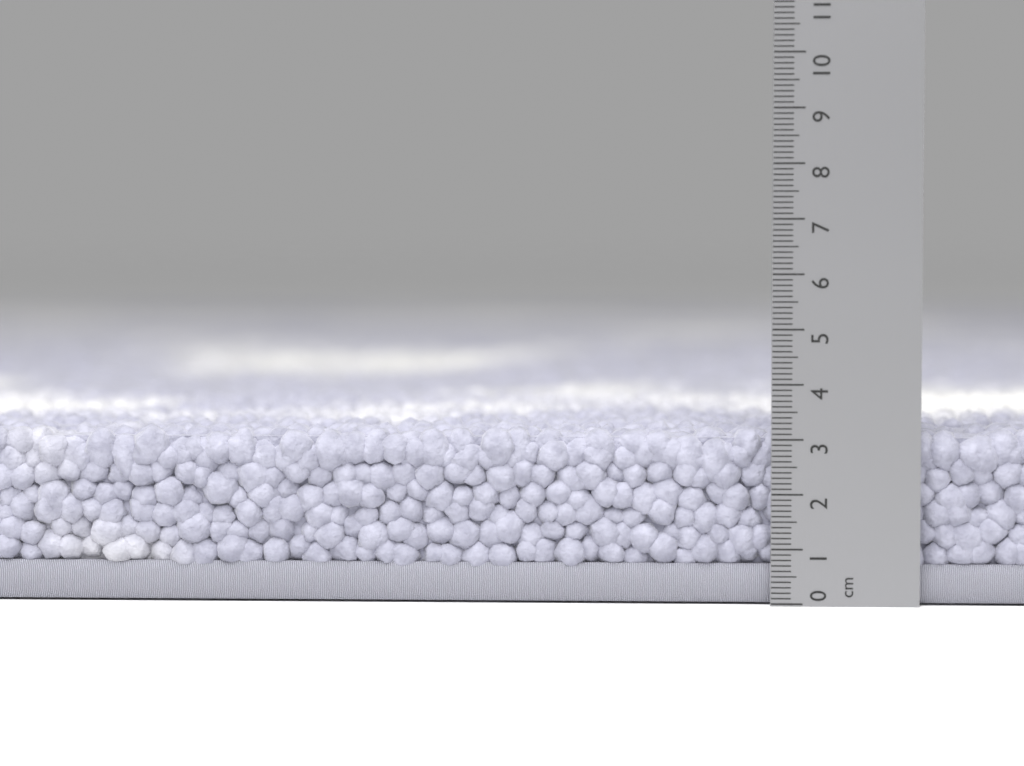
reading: 3.2 cm
